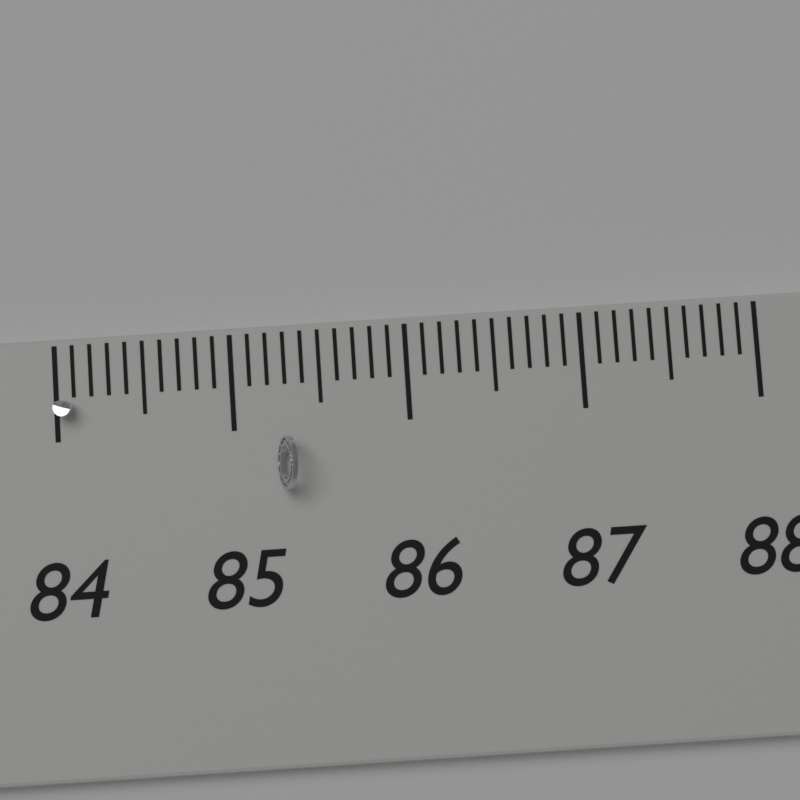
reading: 84.1 (no unit)
